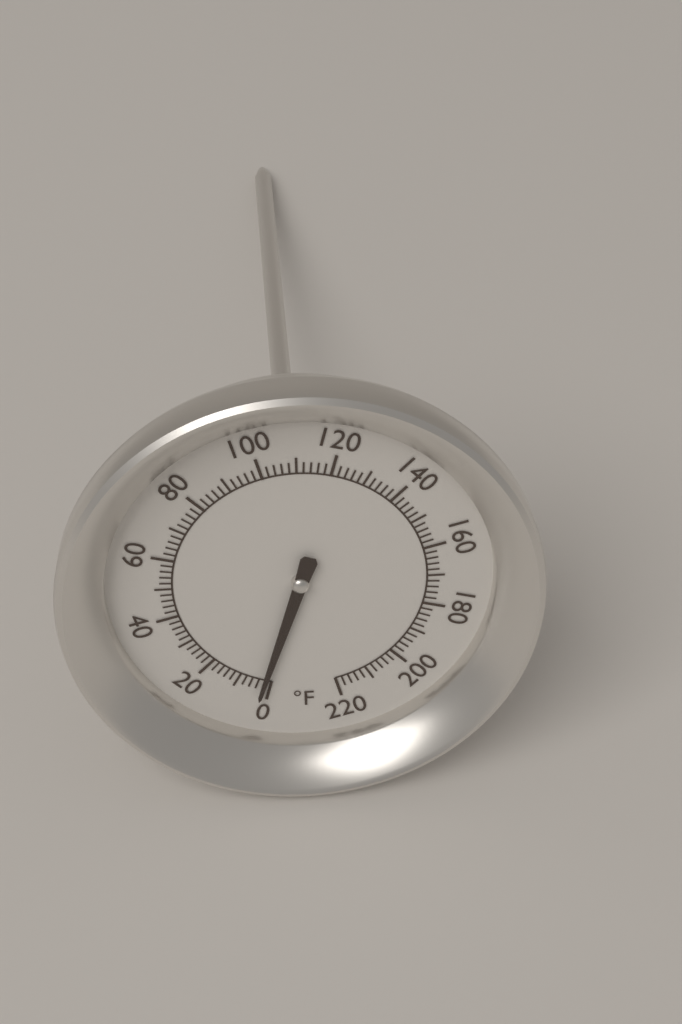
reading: 2 °F
